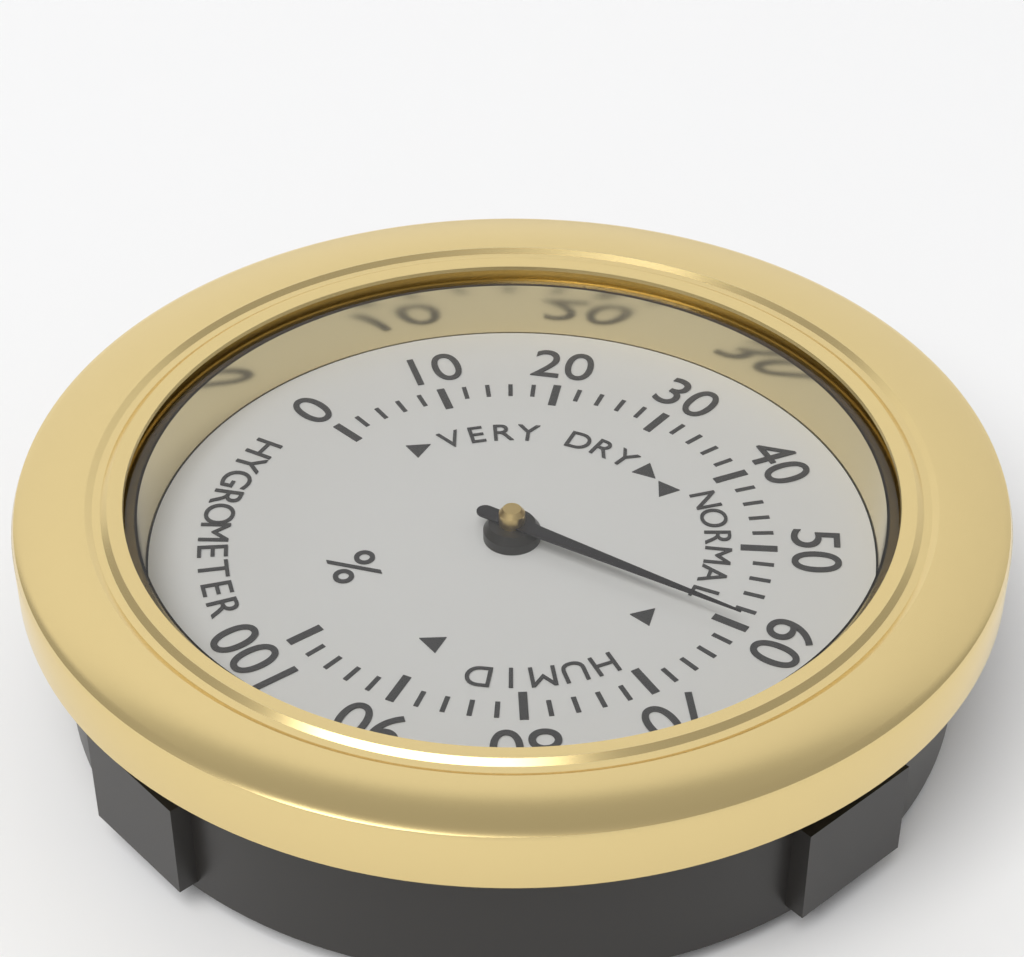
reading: 60 %
